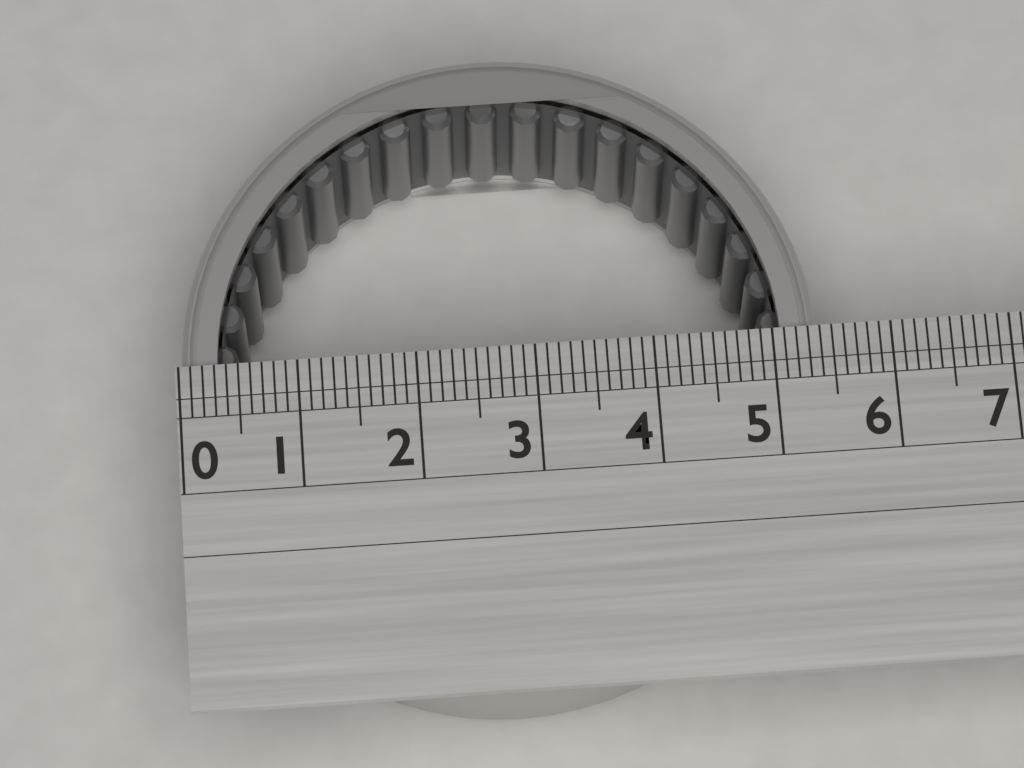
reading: 5.4 (no unit)
